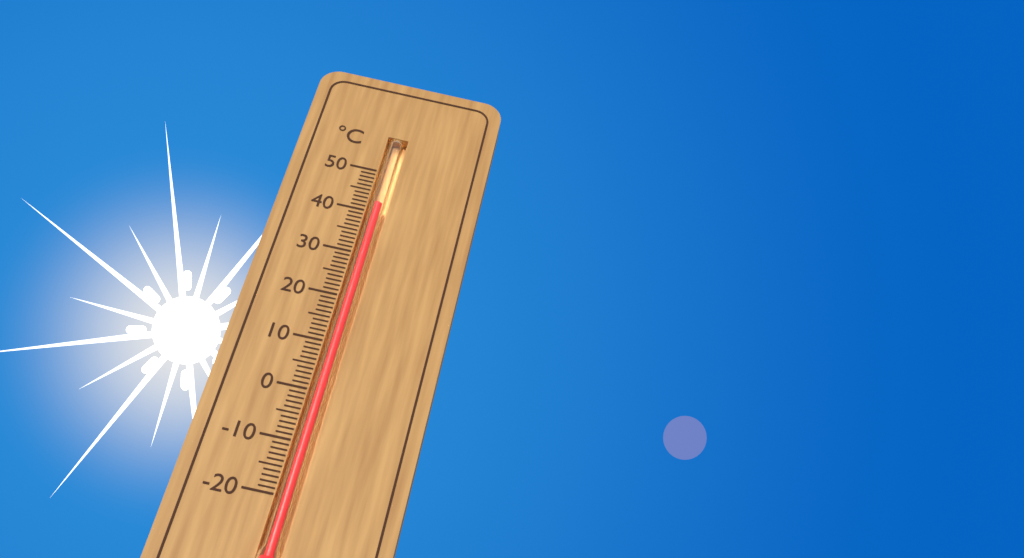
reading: 42 °C
